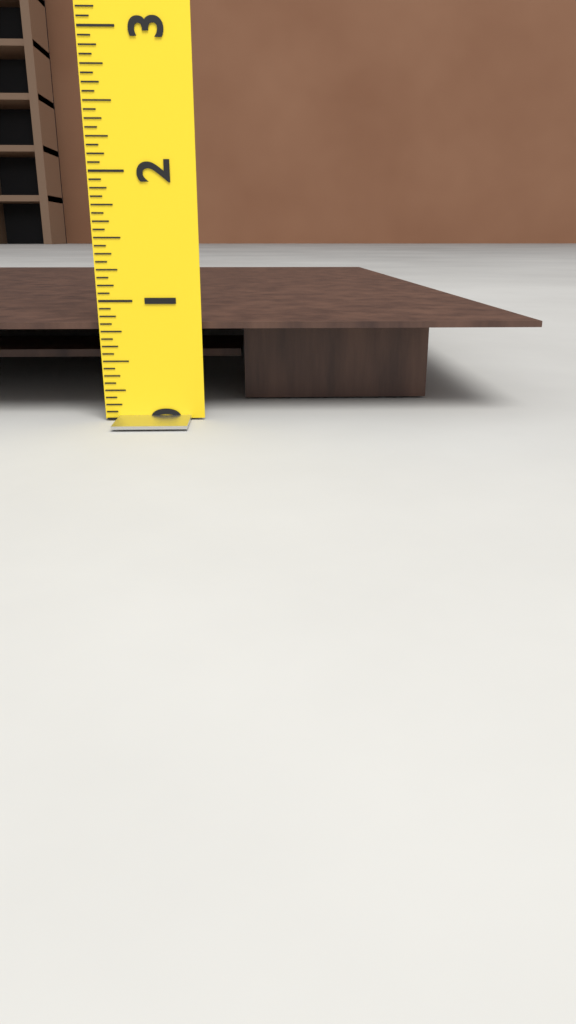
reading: 0.8125 (no unit)
